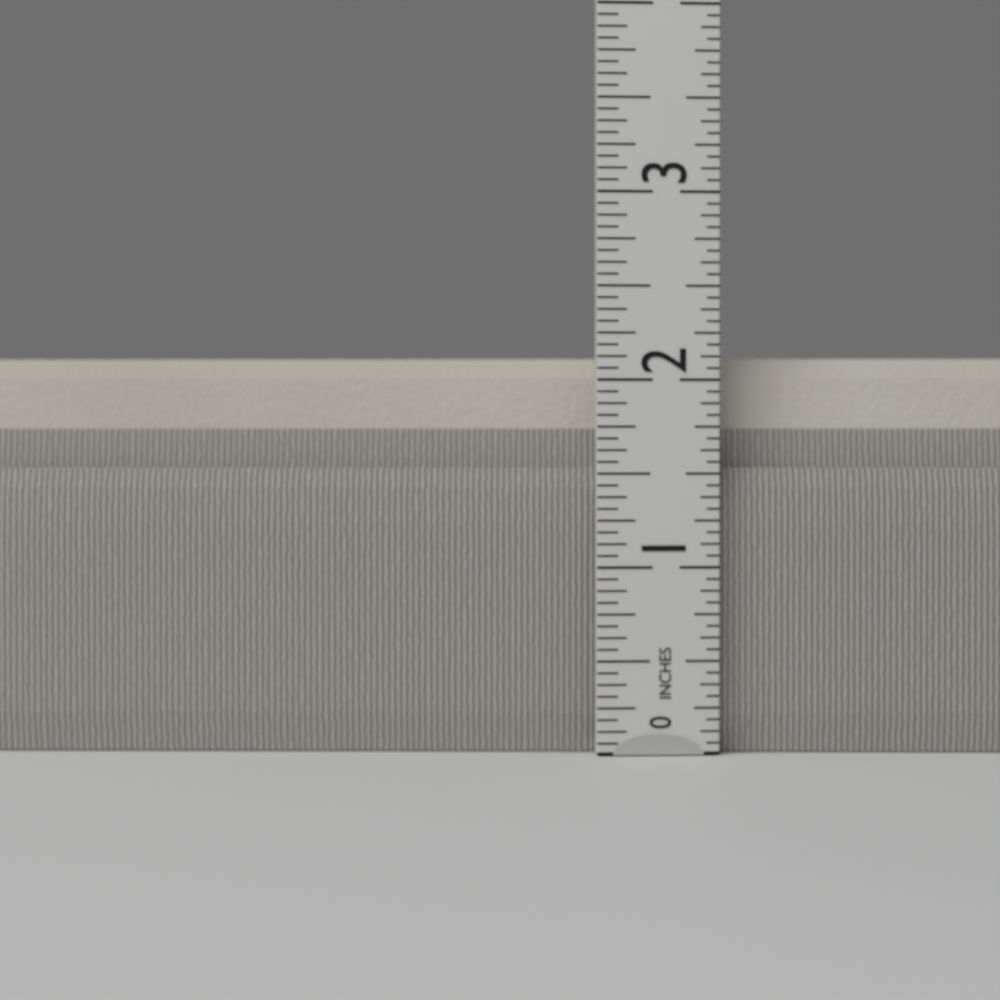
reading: 2.1250 in
